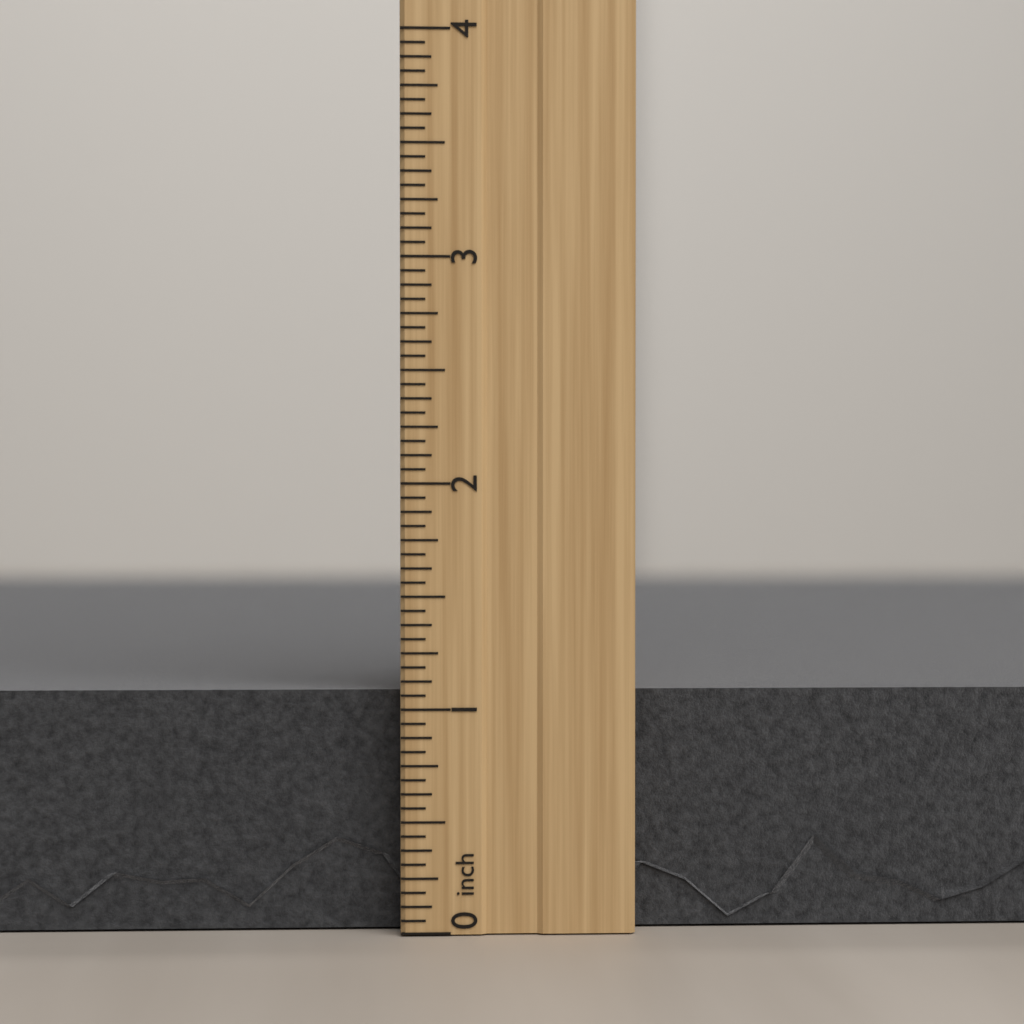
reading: 1.1250 inch
